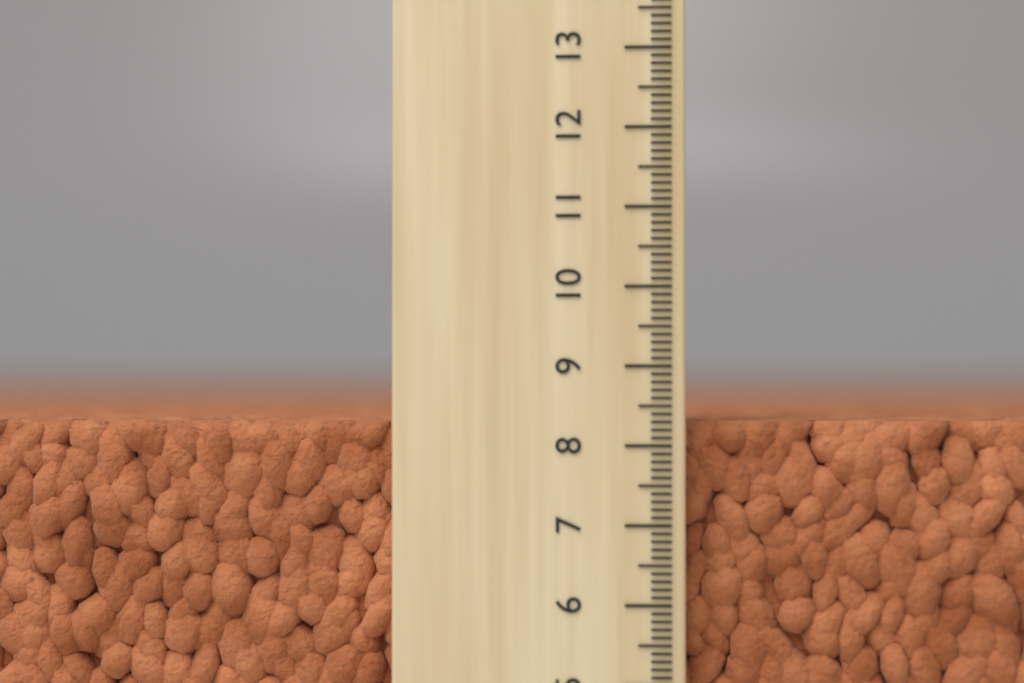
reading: 8.3 (no unit)
